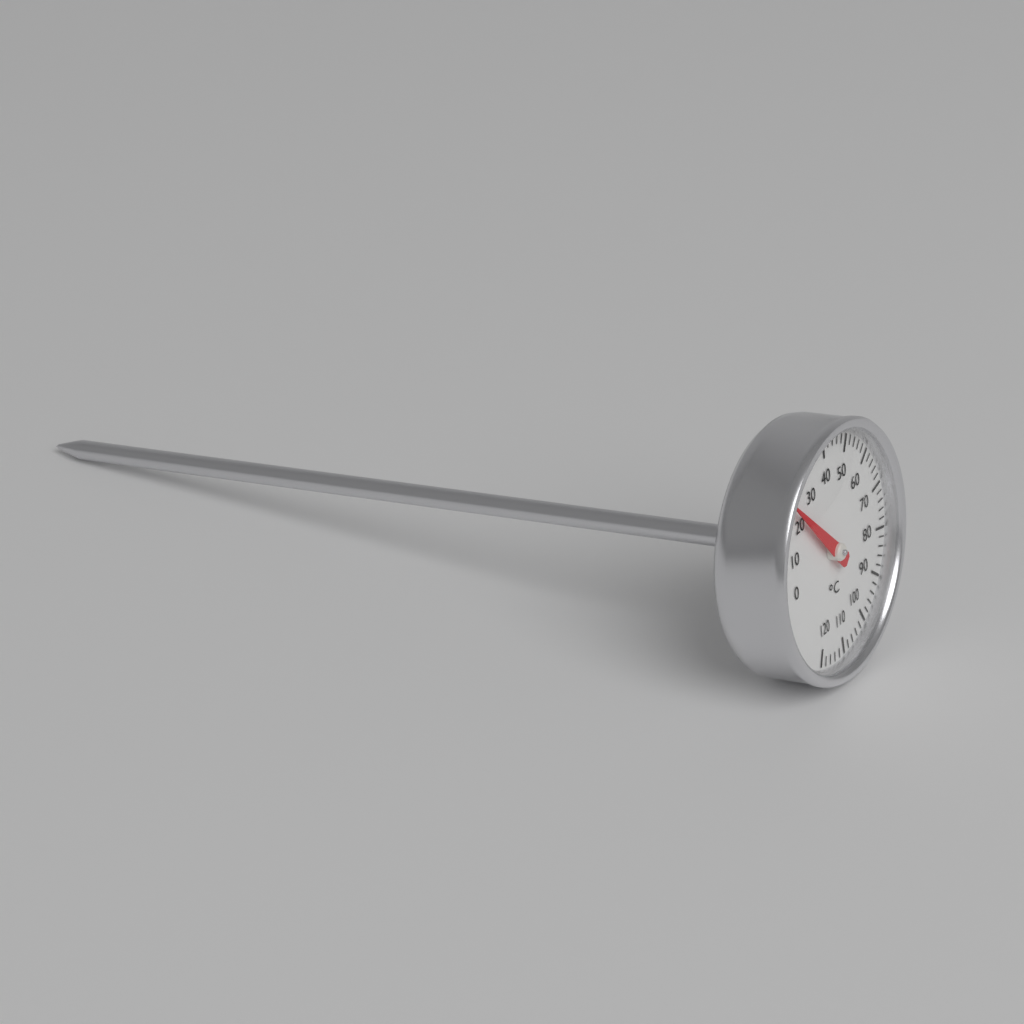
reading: 22 °C
